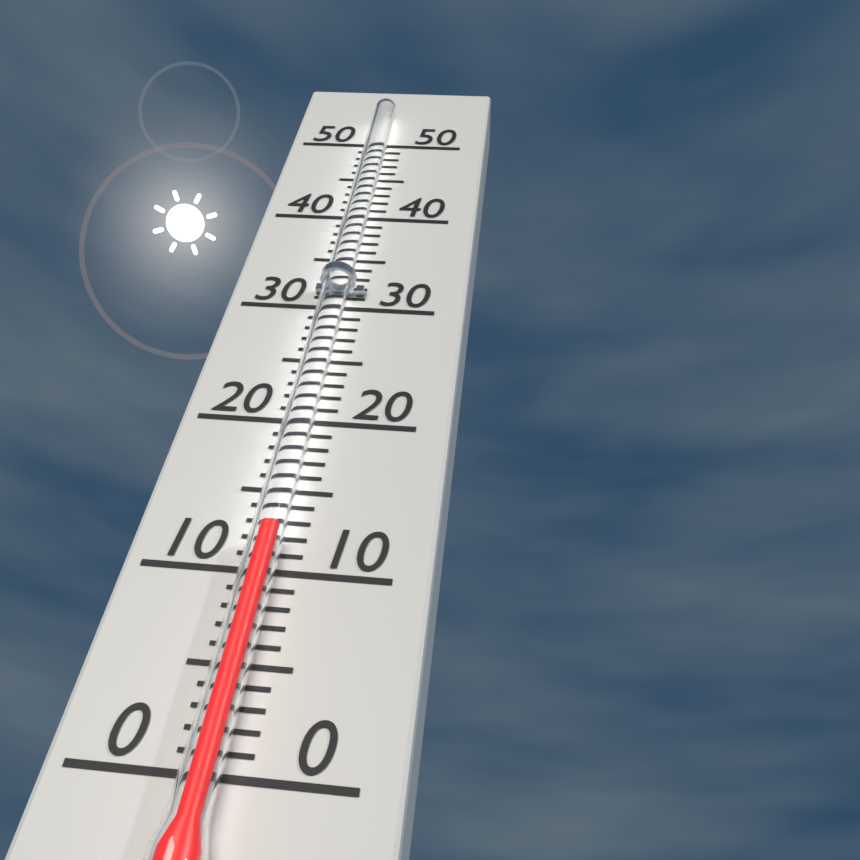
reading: 12 (no unit)
